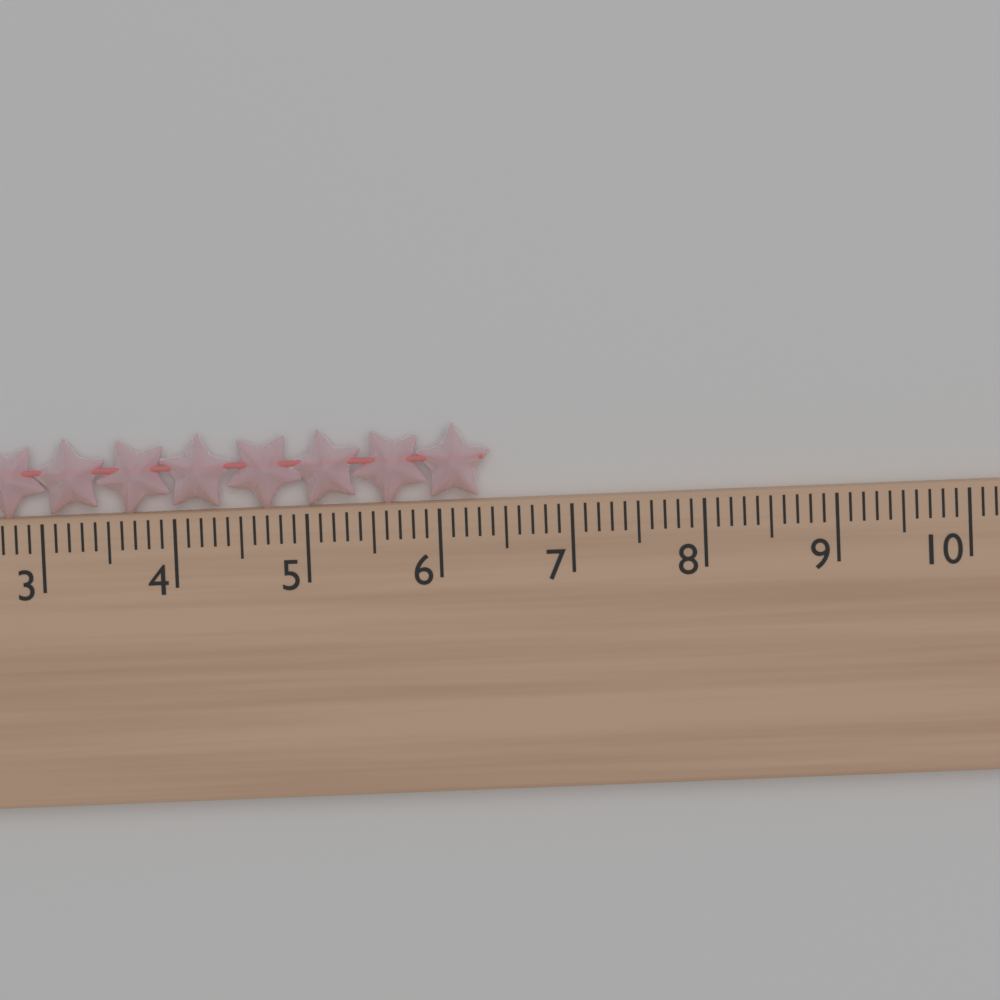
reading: 6.4 cm
